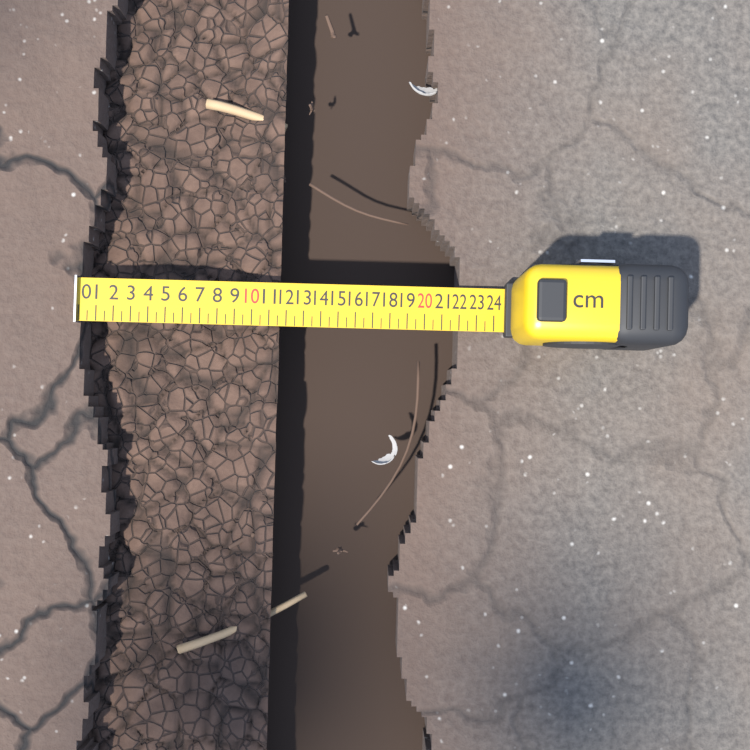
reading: 11.5 cm
